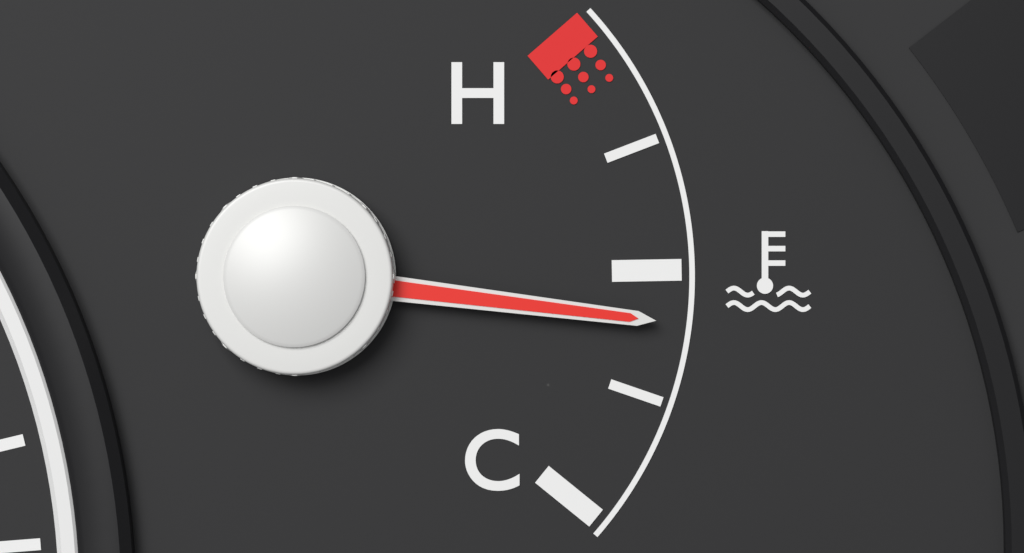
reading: 0.40 (no unit)
